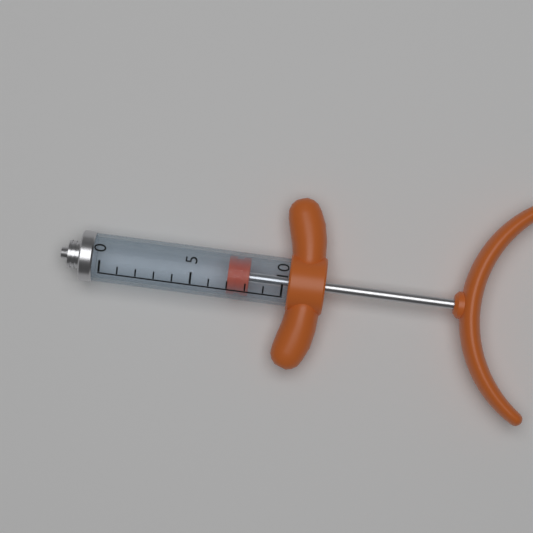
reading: 7 (no unit)
